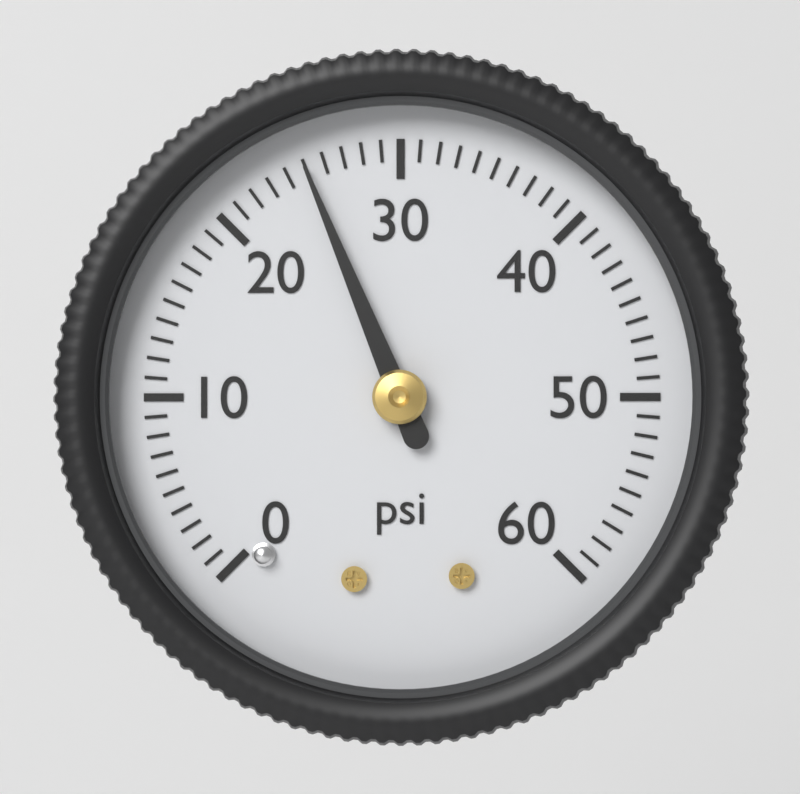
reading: 25 psi
